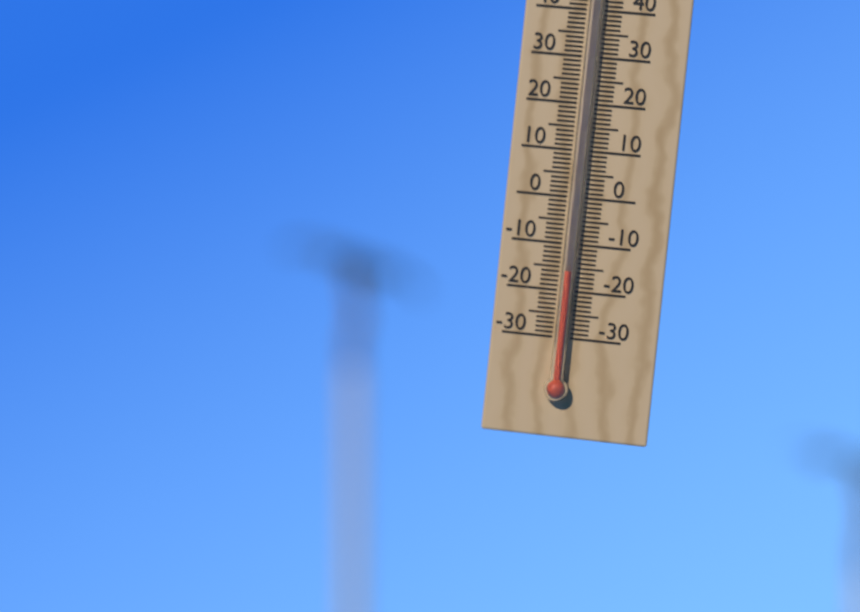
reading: -16 °C
